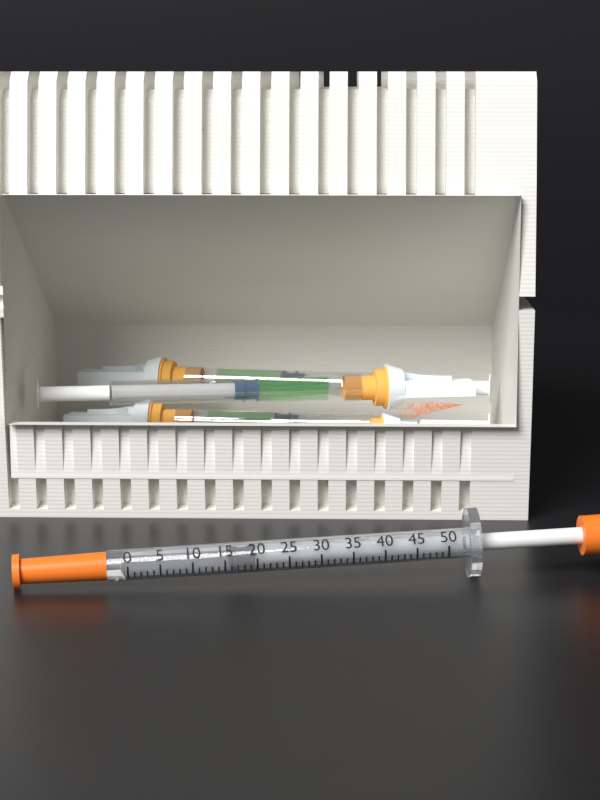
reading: 16 units
